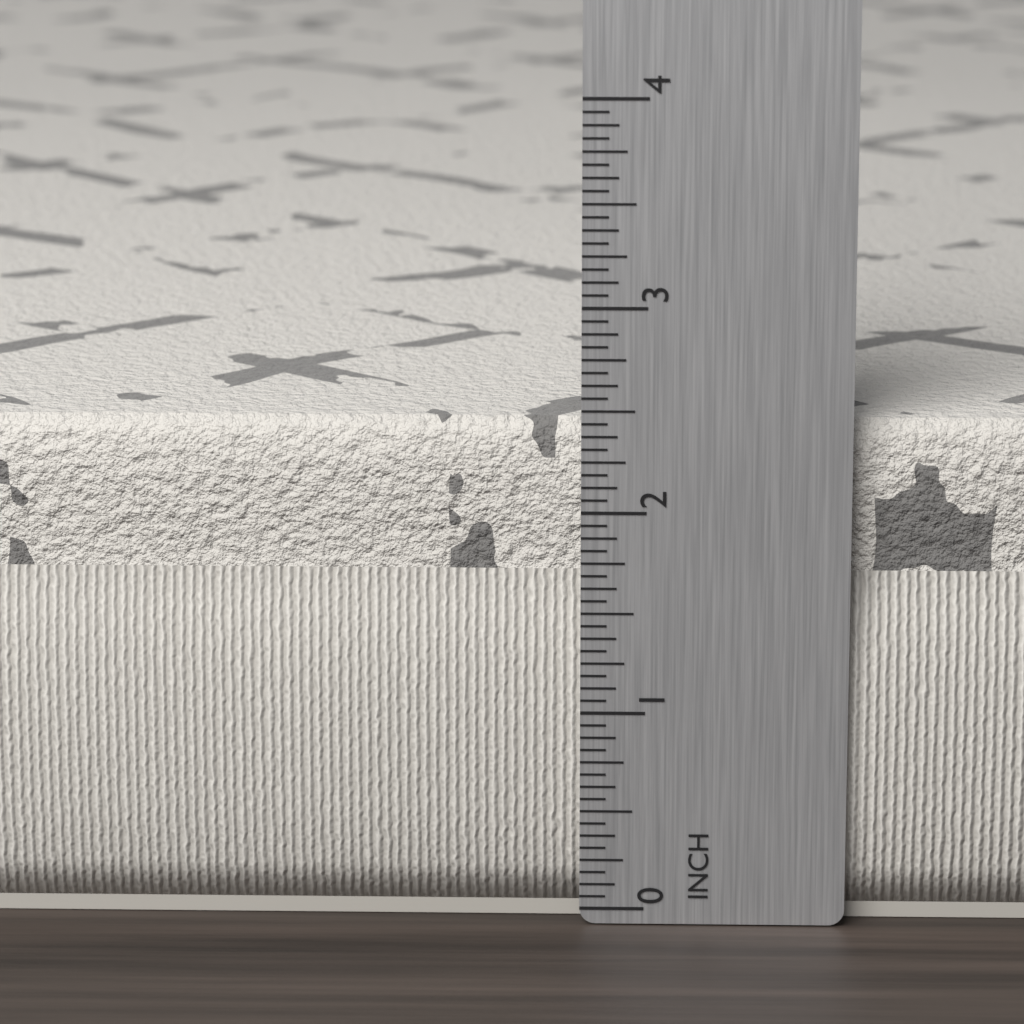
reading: 2.4375 in
